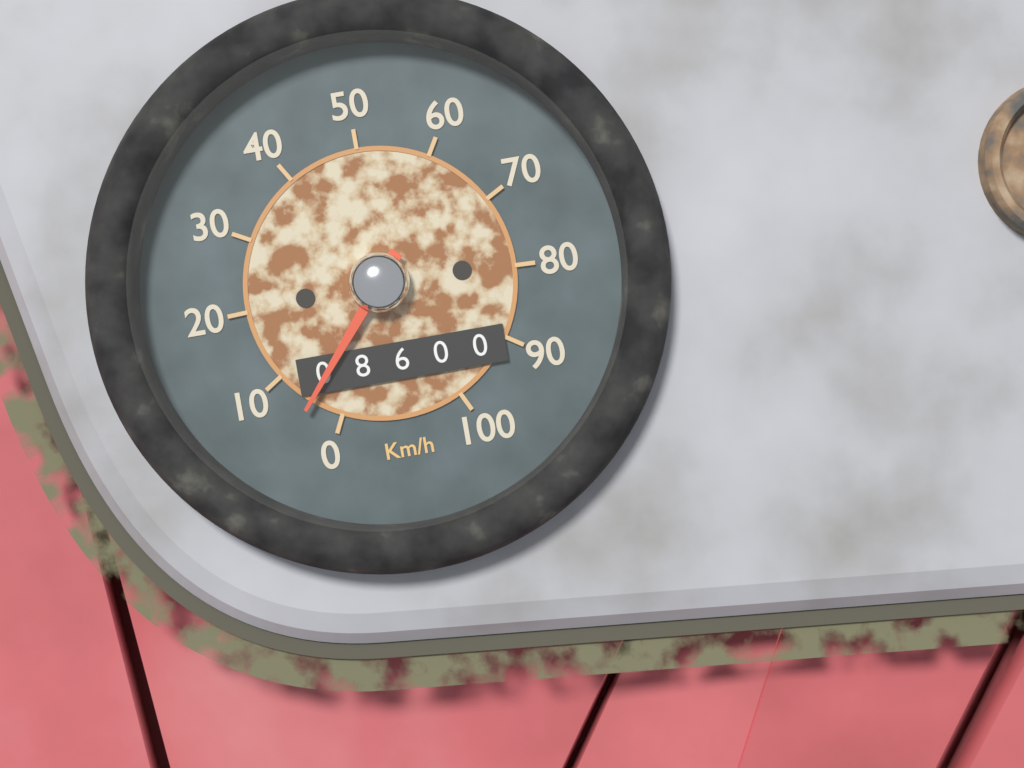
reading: 4.5 km/h
